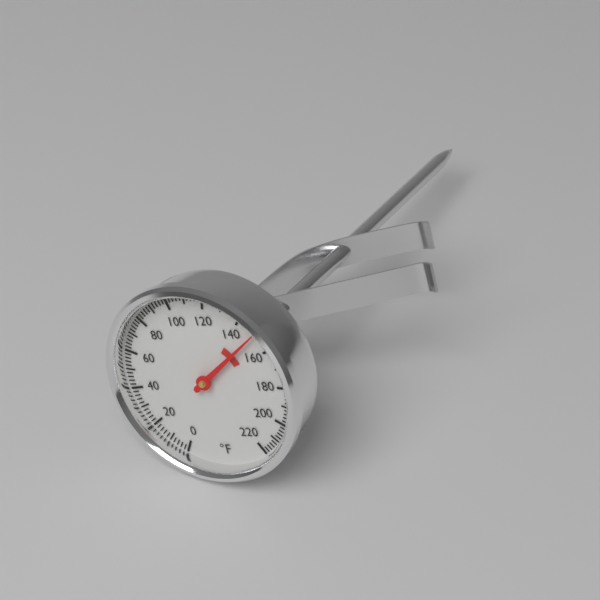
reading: 150 °F
